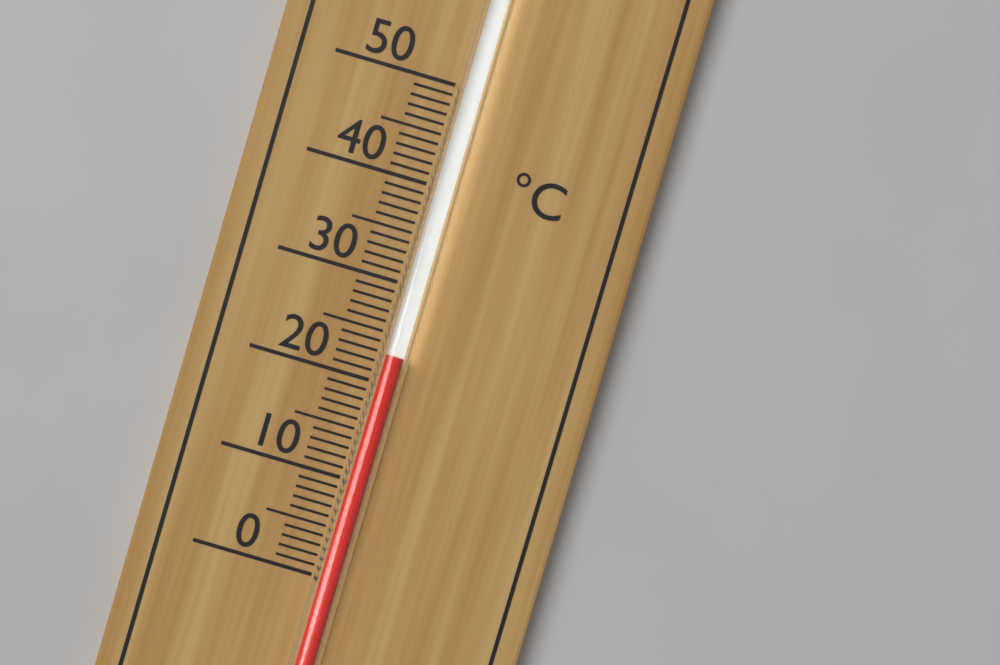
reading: 23 °C
